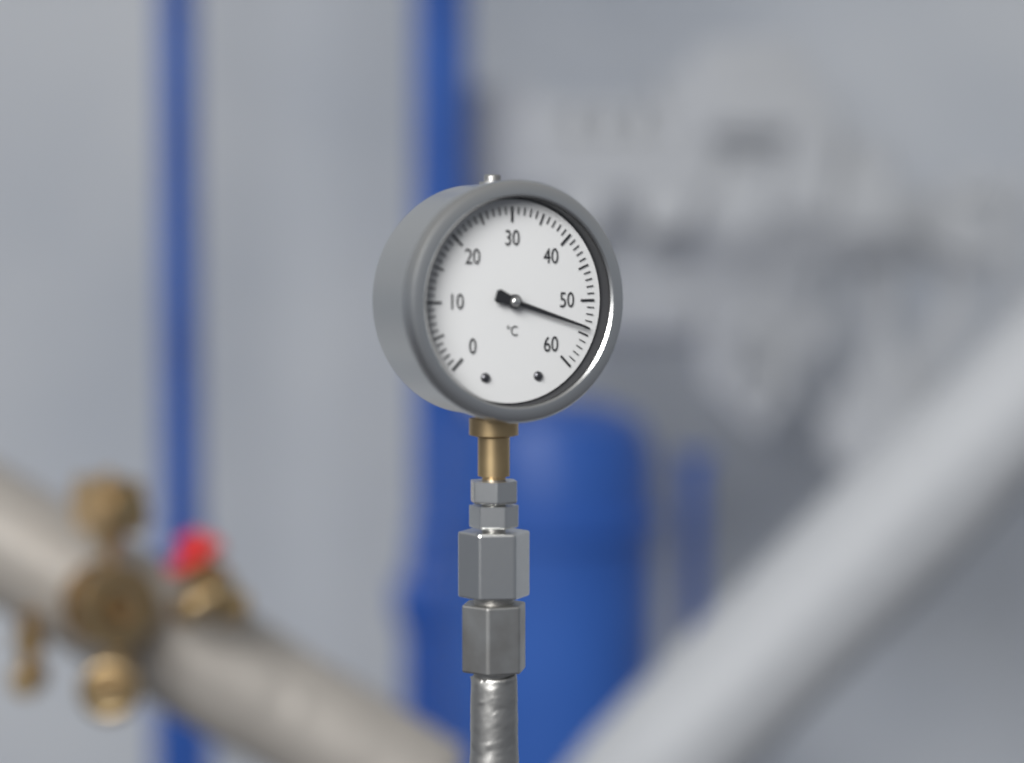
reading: 54 °C
